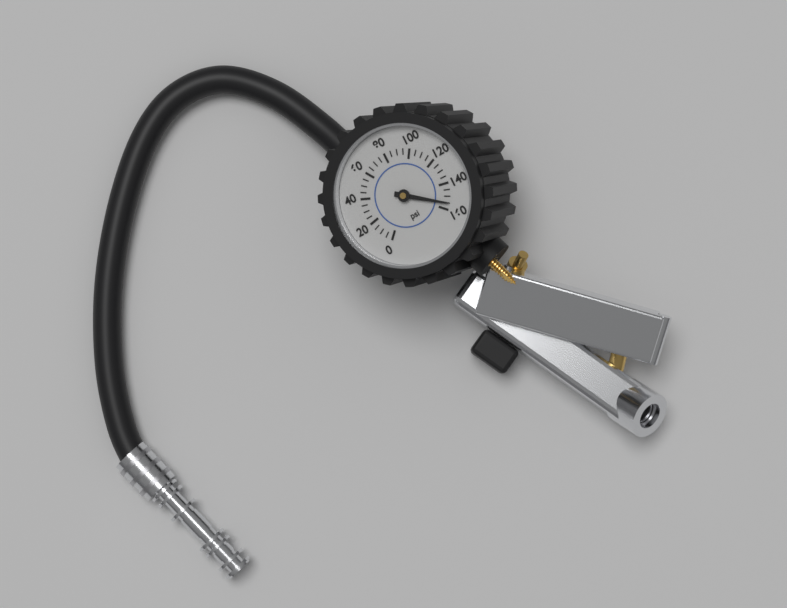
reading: 155 psi
